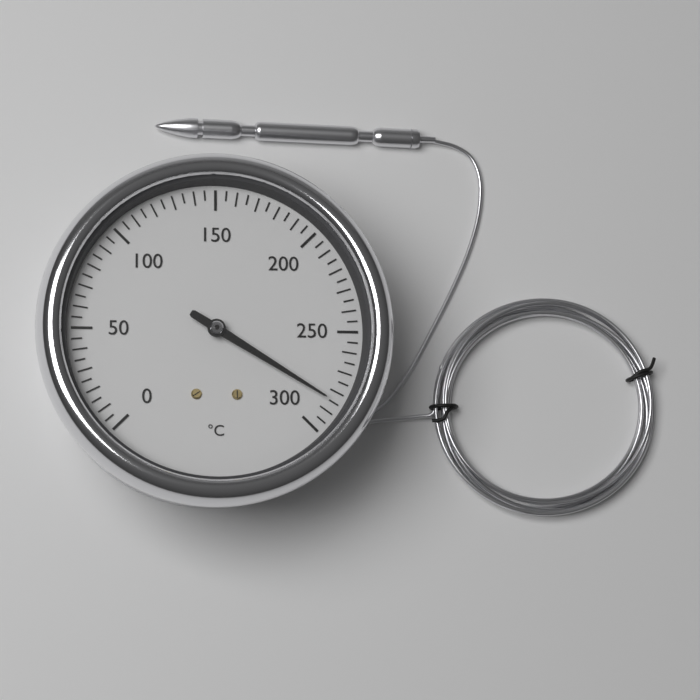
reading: 285 °C
